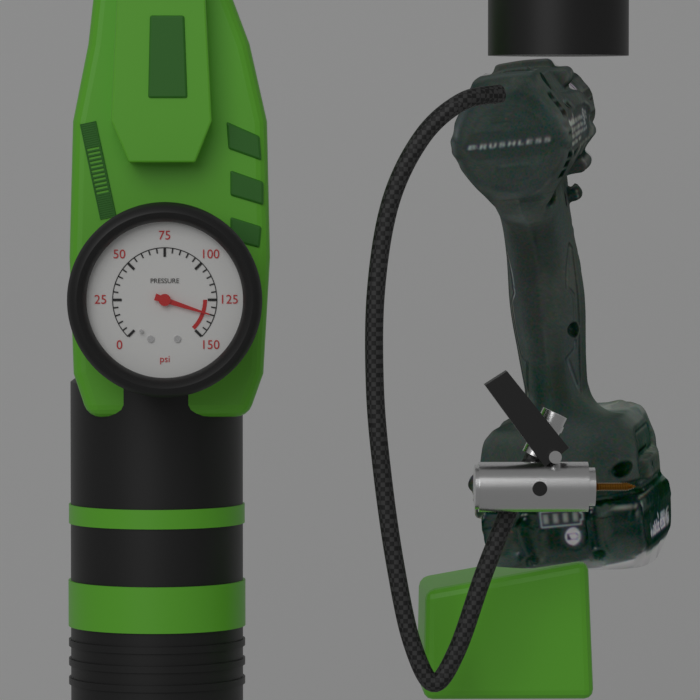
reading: 135 psi
